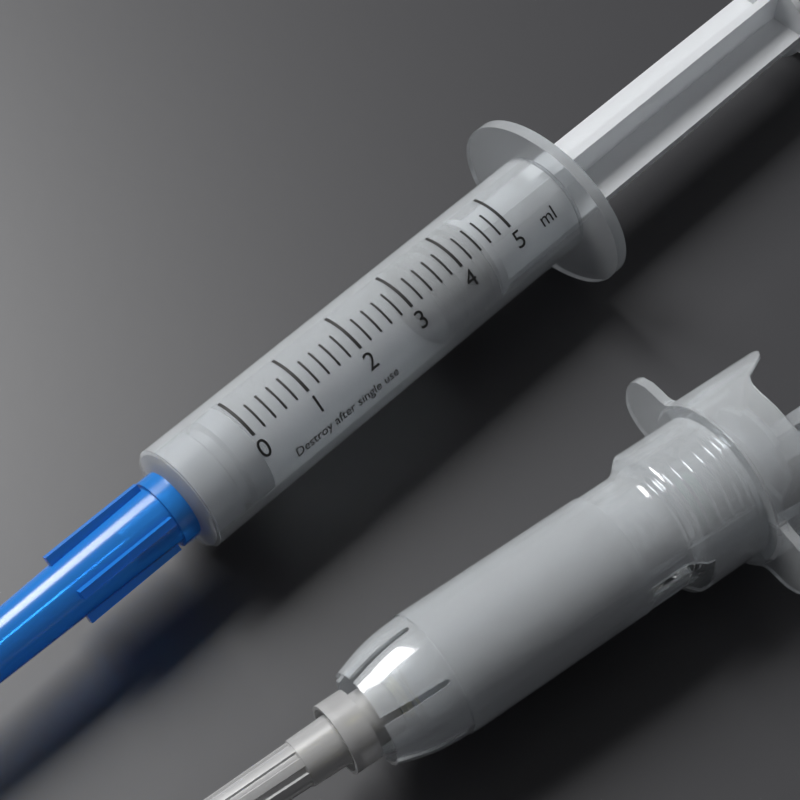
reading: 3.4 ml
